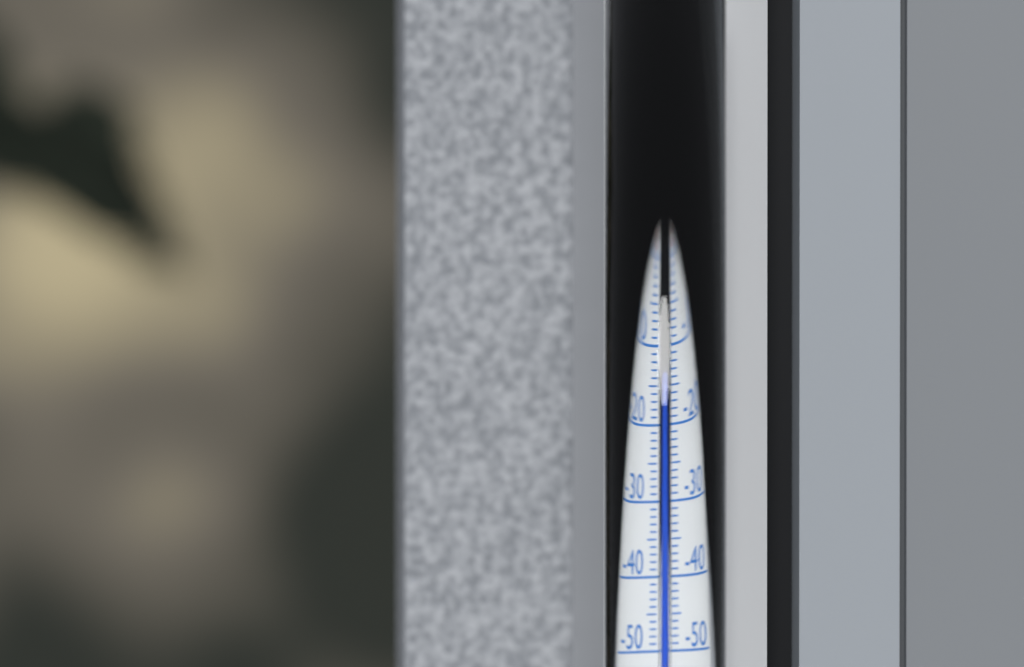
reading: -14 °C
